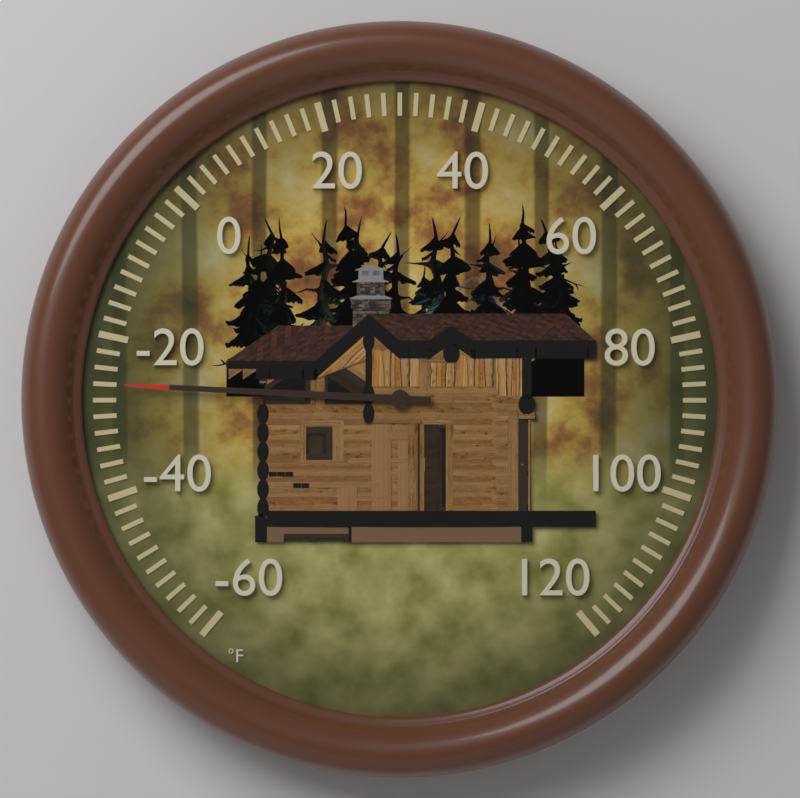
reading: -26 °F
